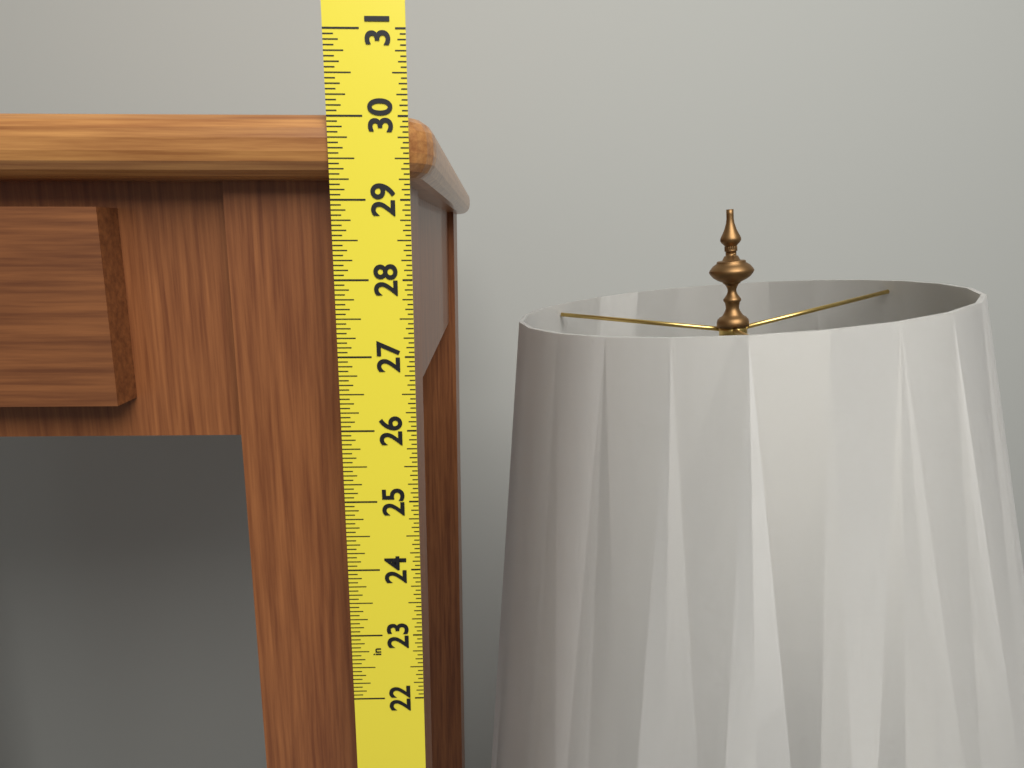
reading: 30.0625 in
